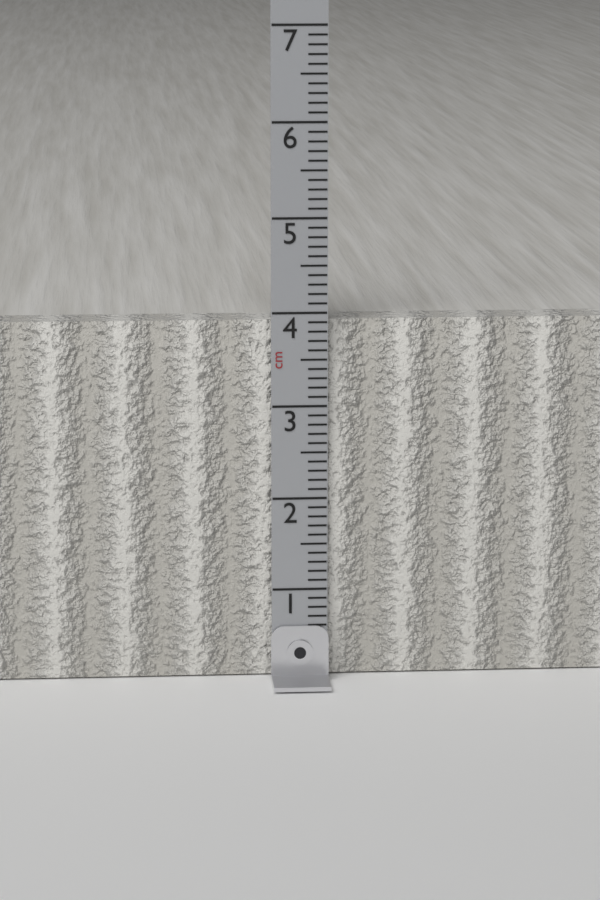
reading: 3.9 cm
